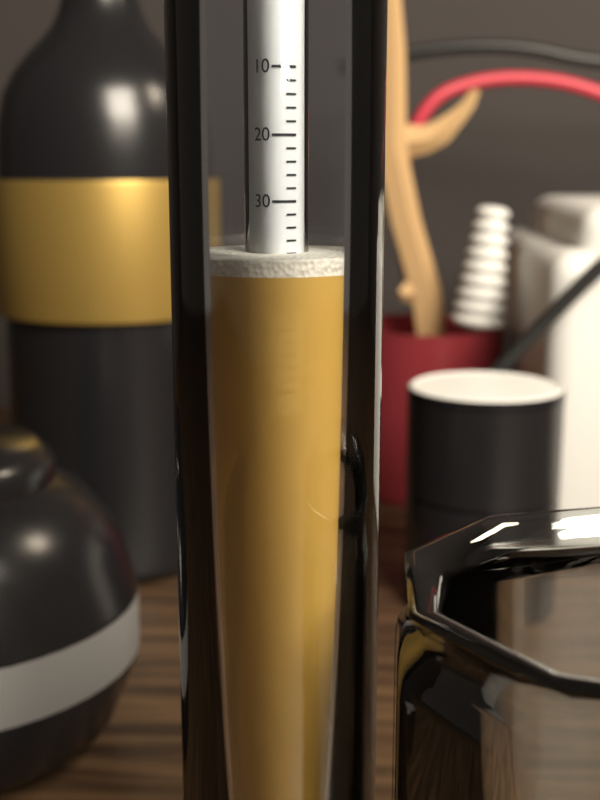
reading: 38 (no unit)
